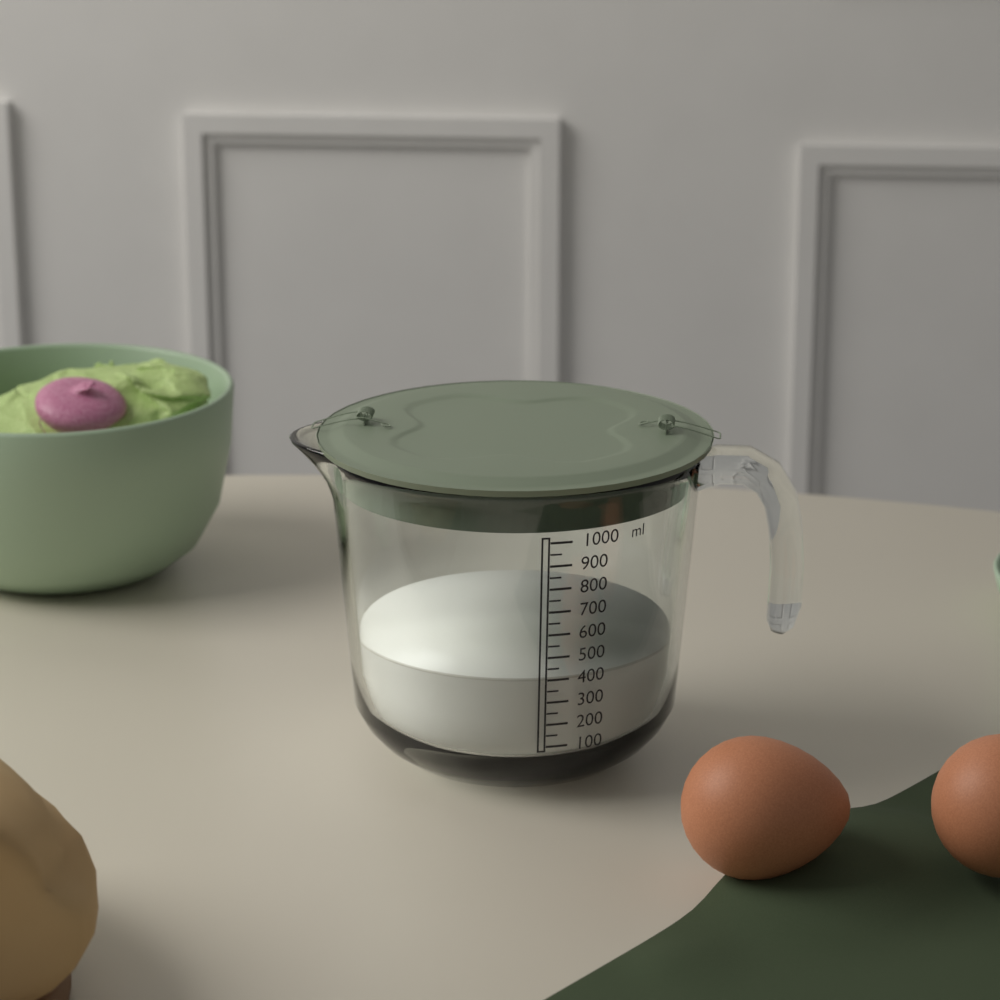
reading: 400 ml
